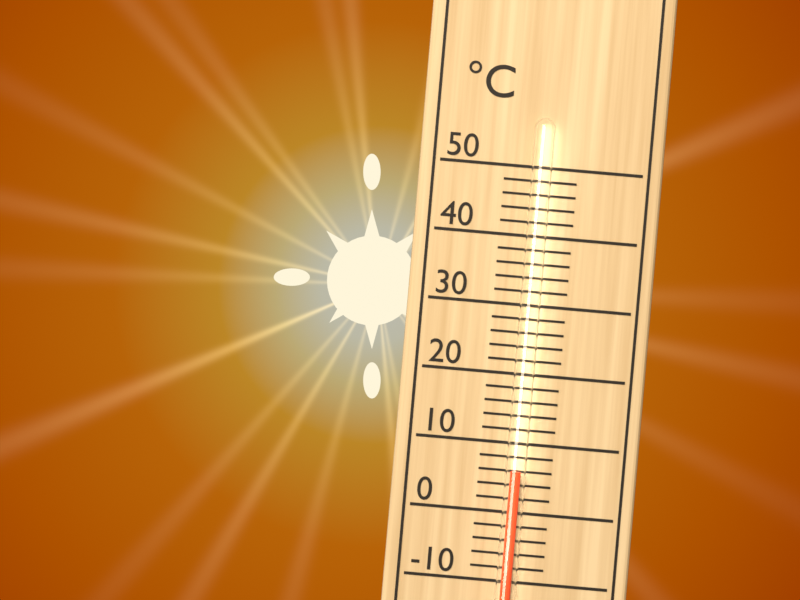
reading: 6 °C
